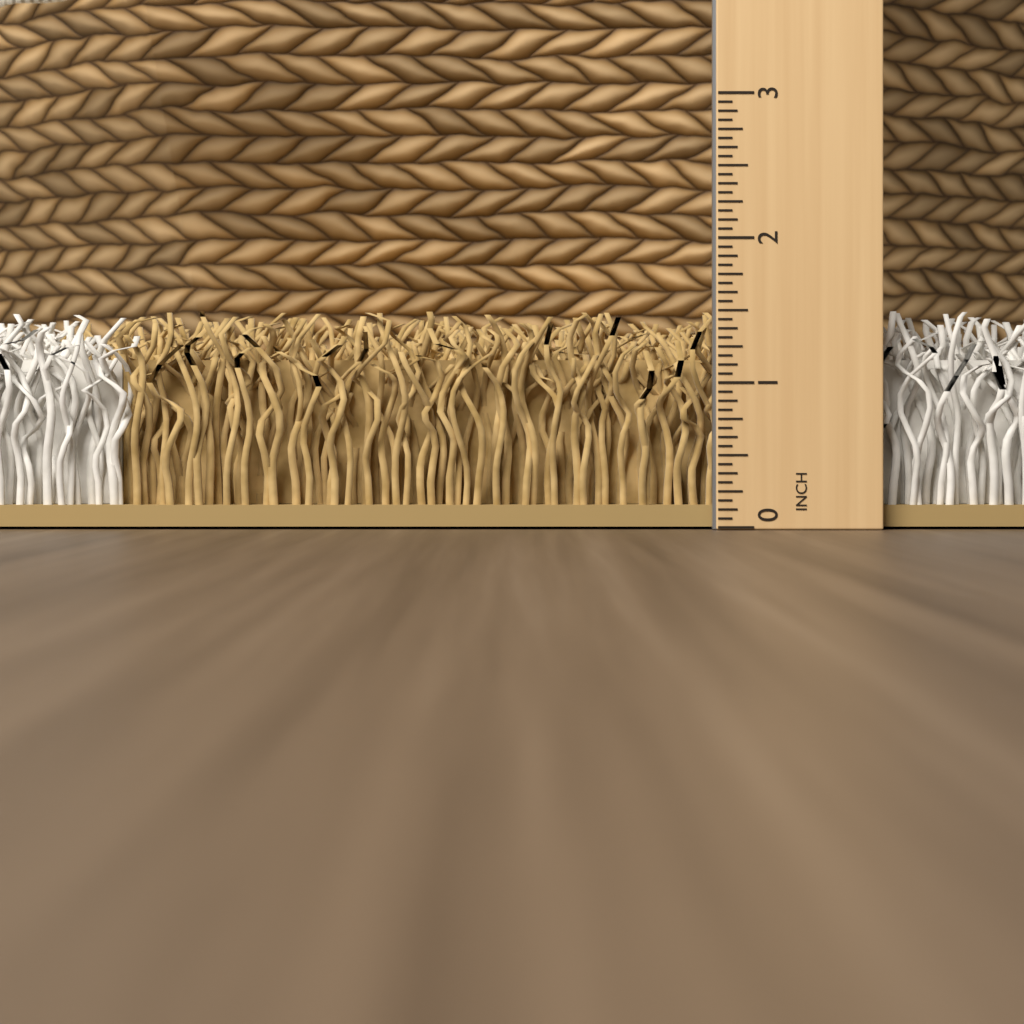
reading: 1.5000 in
